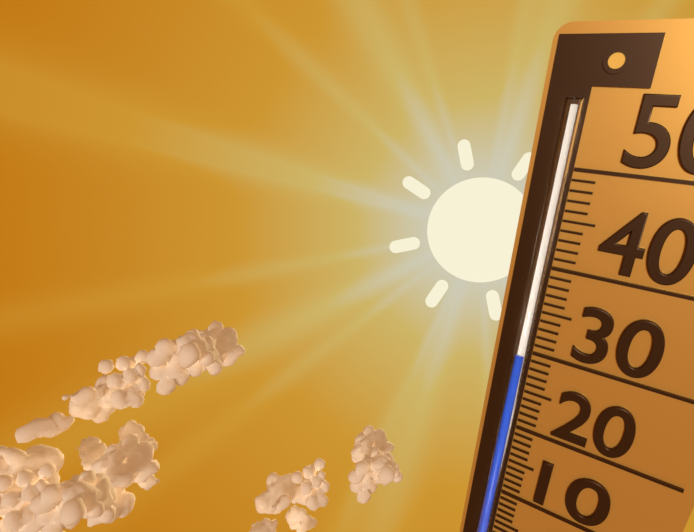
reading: 30 (no unit)
